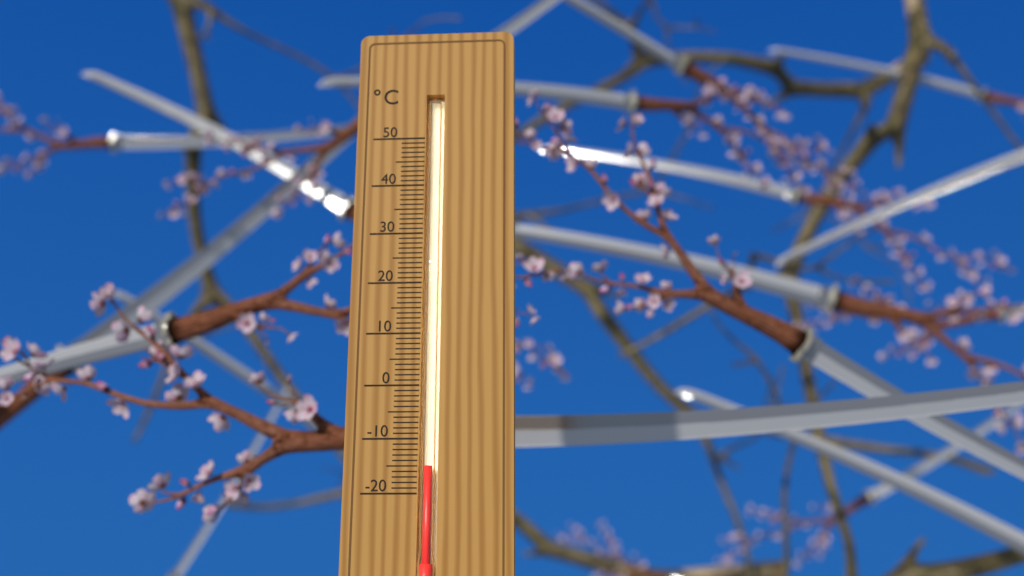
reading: -15 °C
